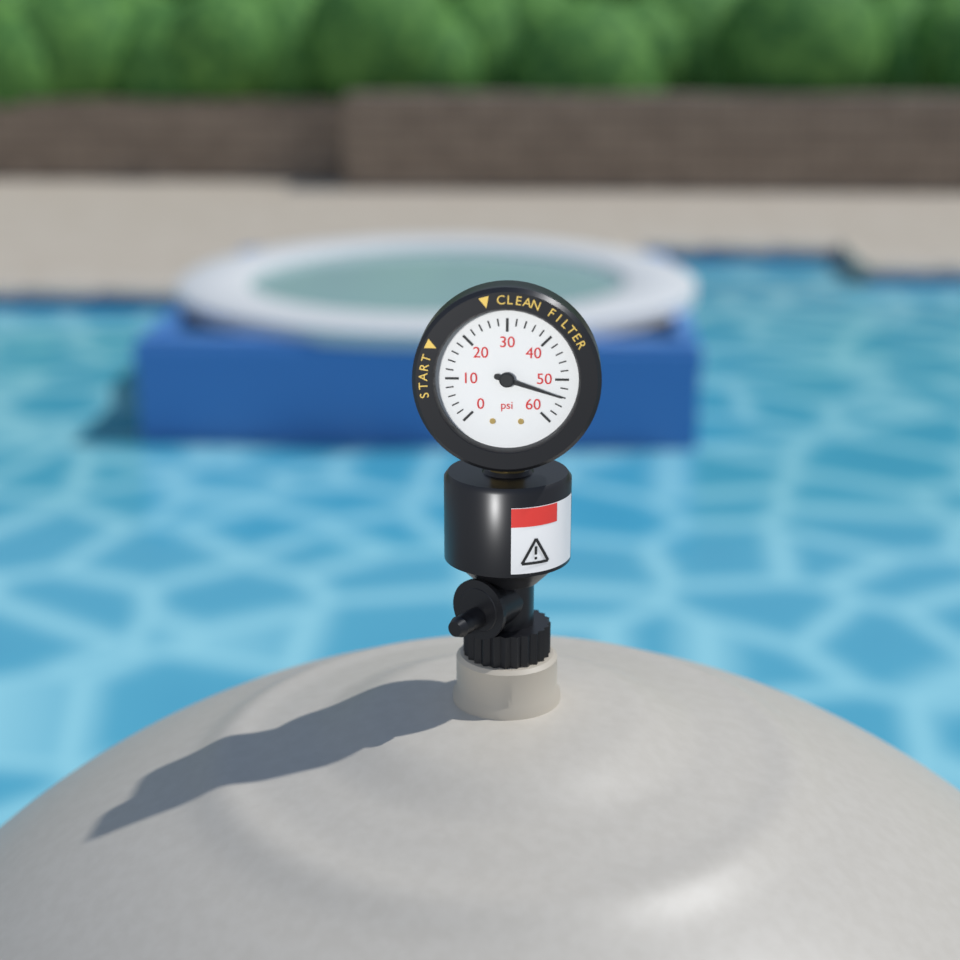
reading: 54 psi
